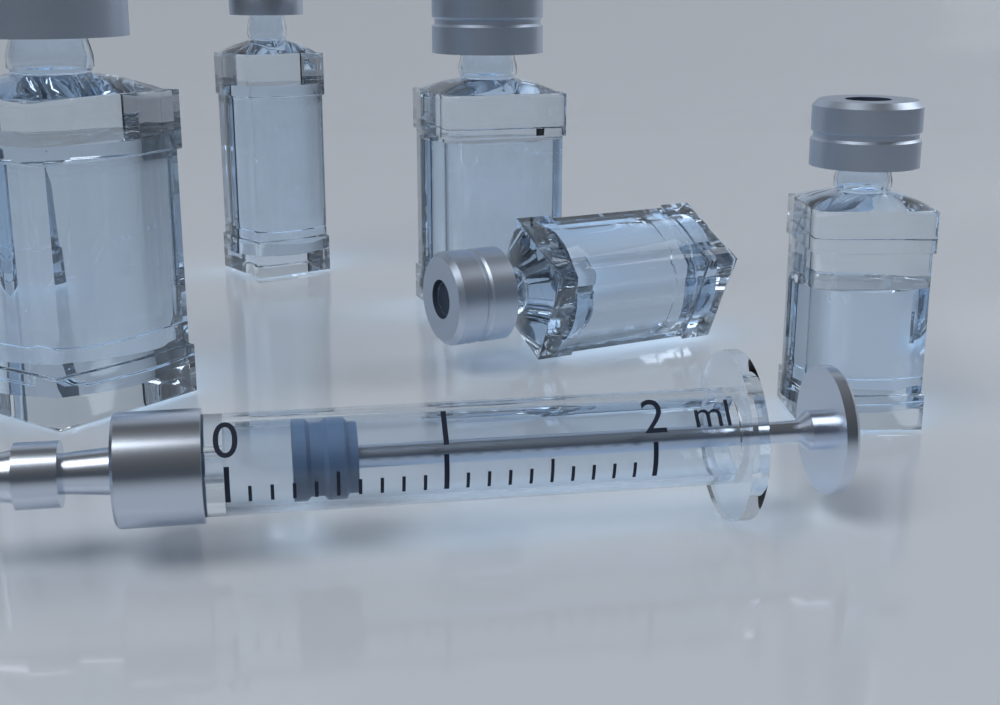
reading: 0.3 ml
